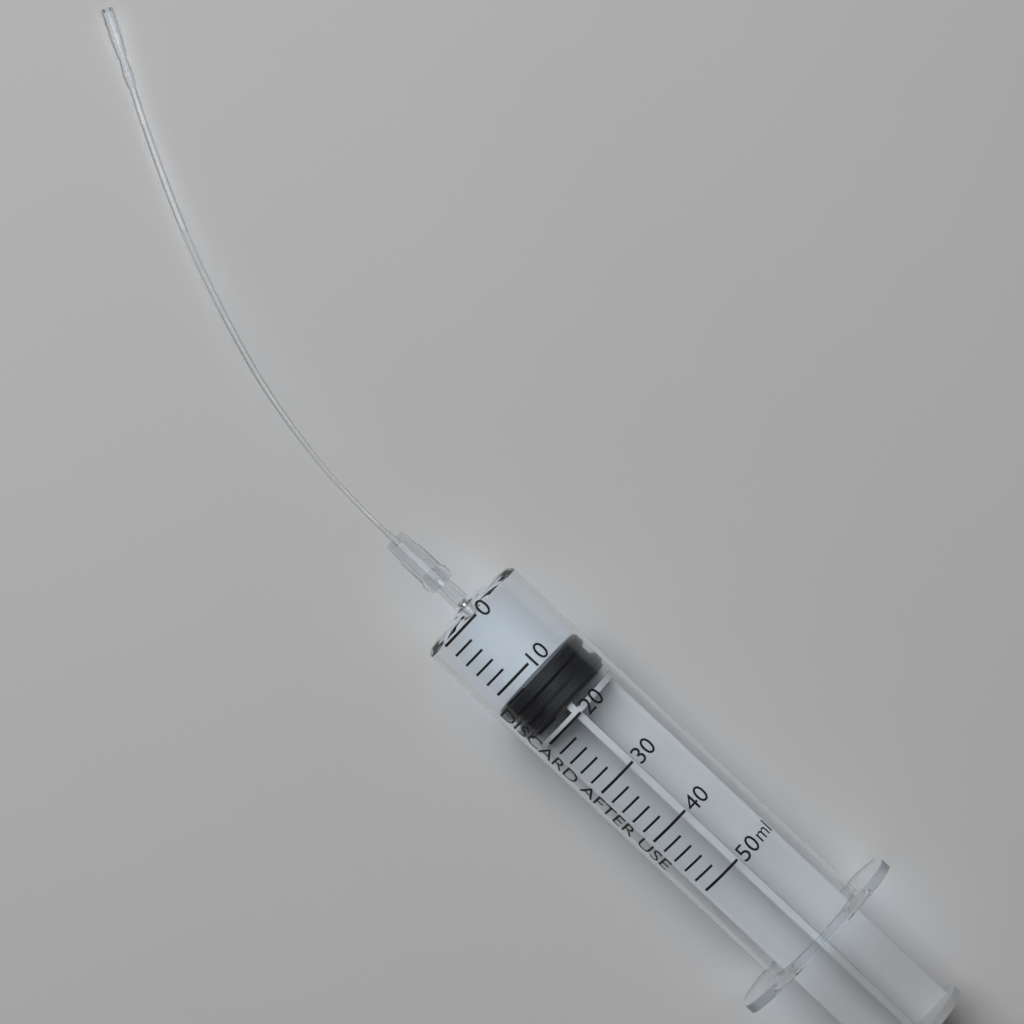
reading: 12 ml
